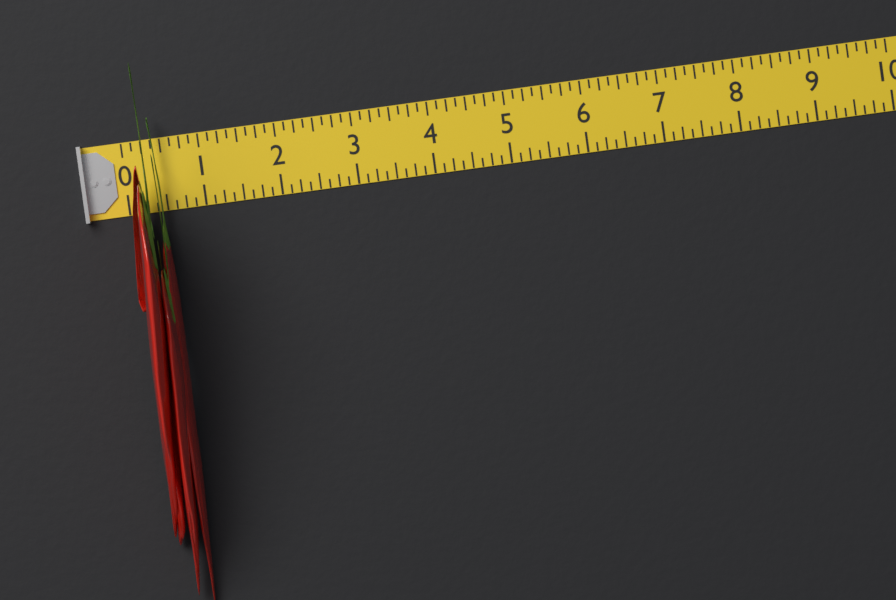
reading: 0.500 (no unit)
